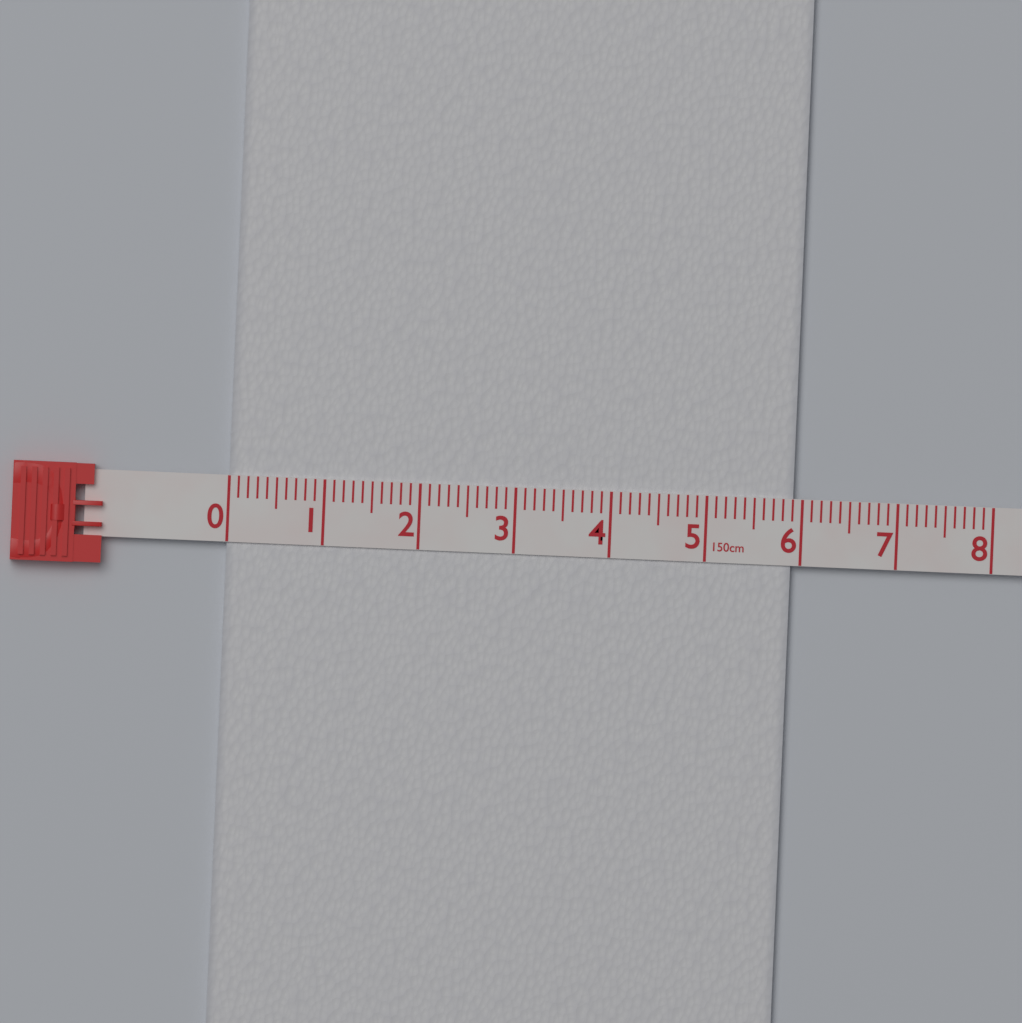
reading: 5.9 cm
